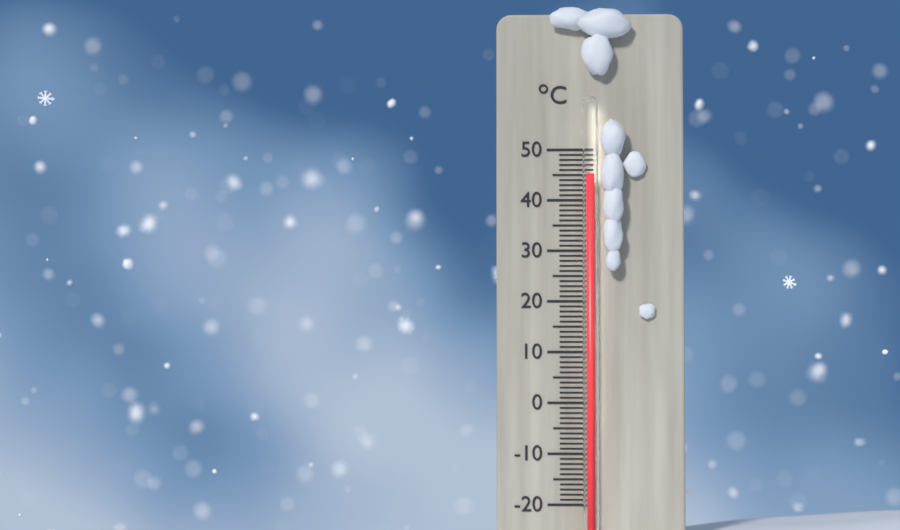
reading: 45 °C
